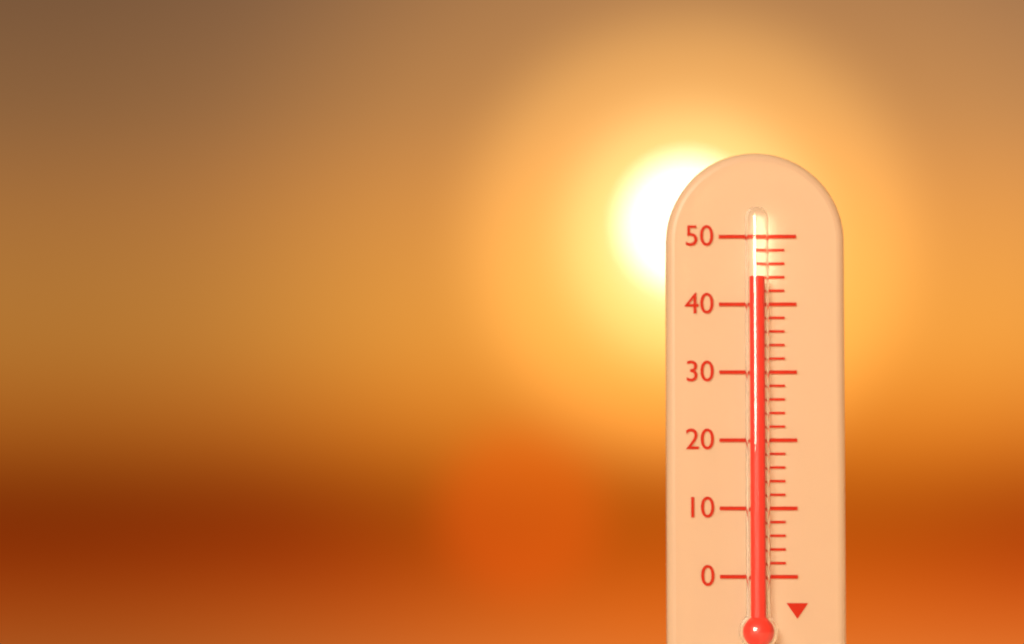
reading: 44 (no unit)
